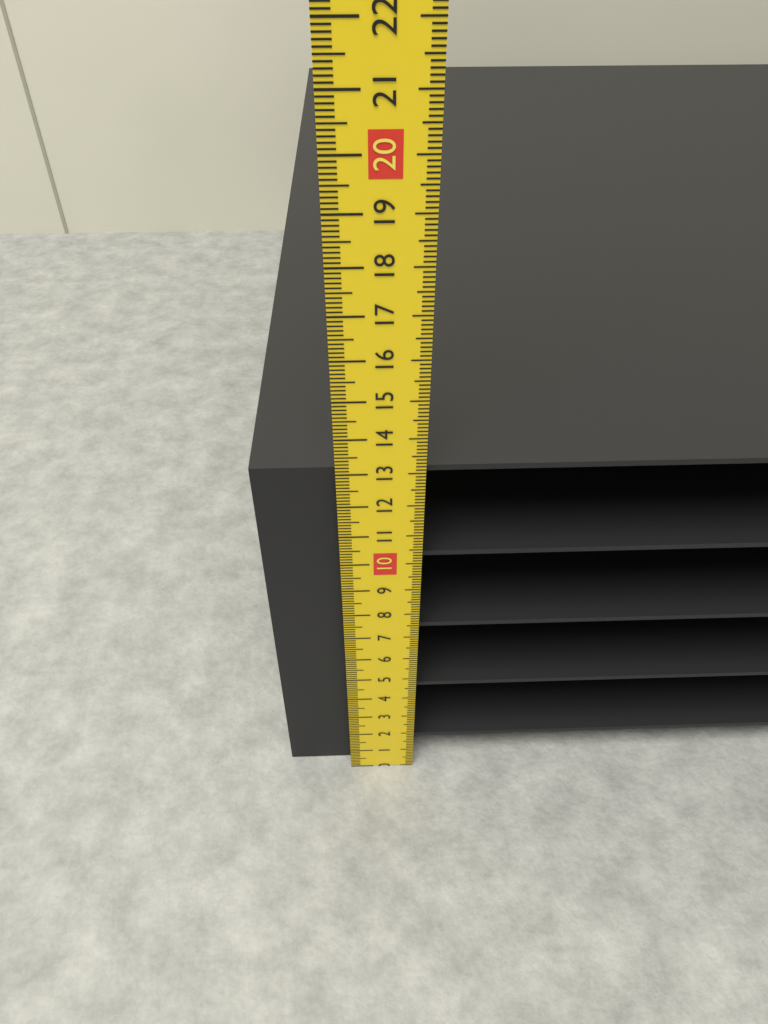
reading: 12.9 cm
